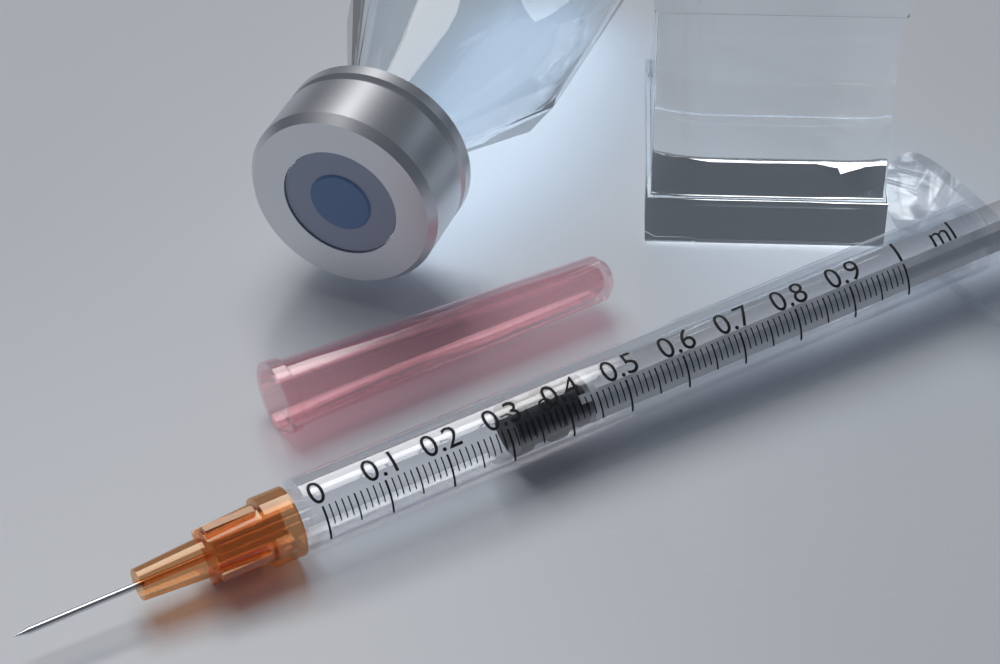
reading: 0.32 ml
